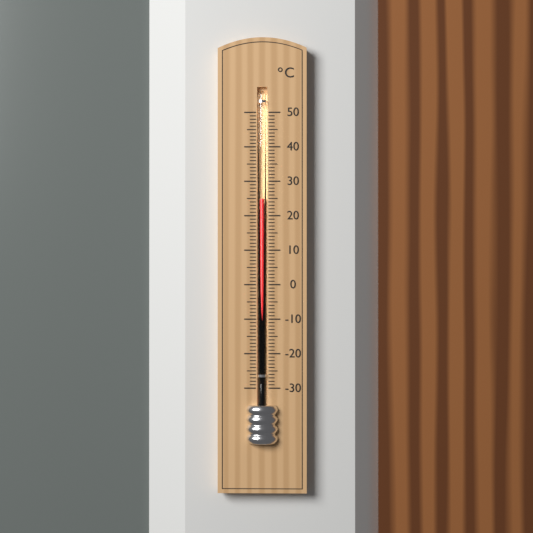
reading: 25 °C
